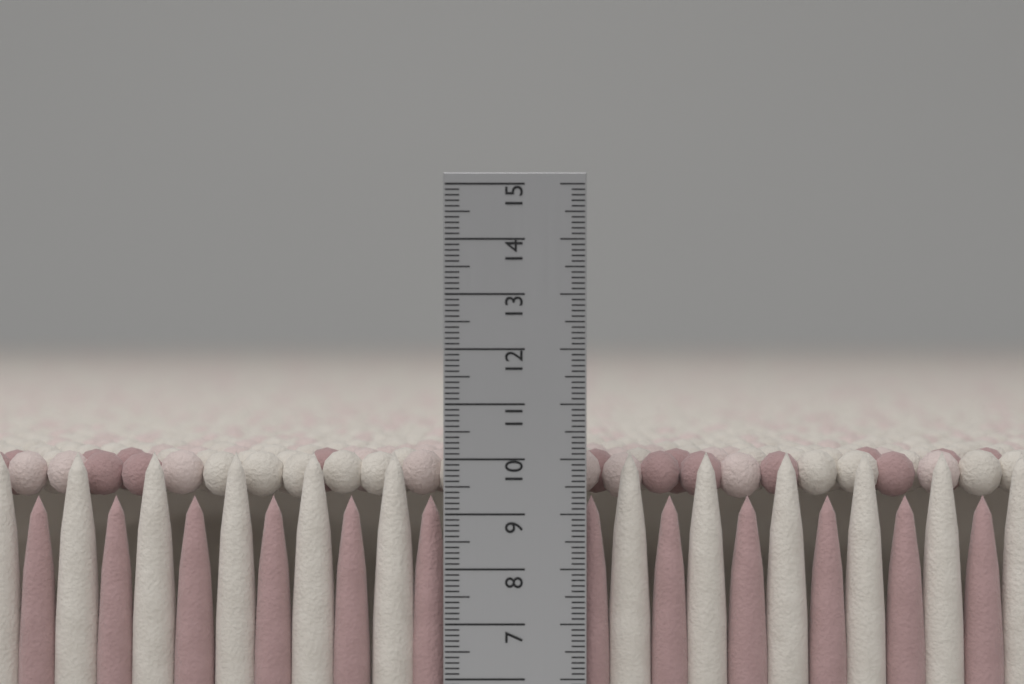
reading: 10.1 cm
